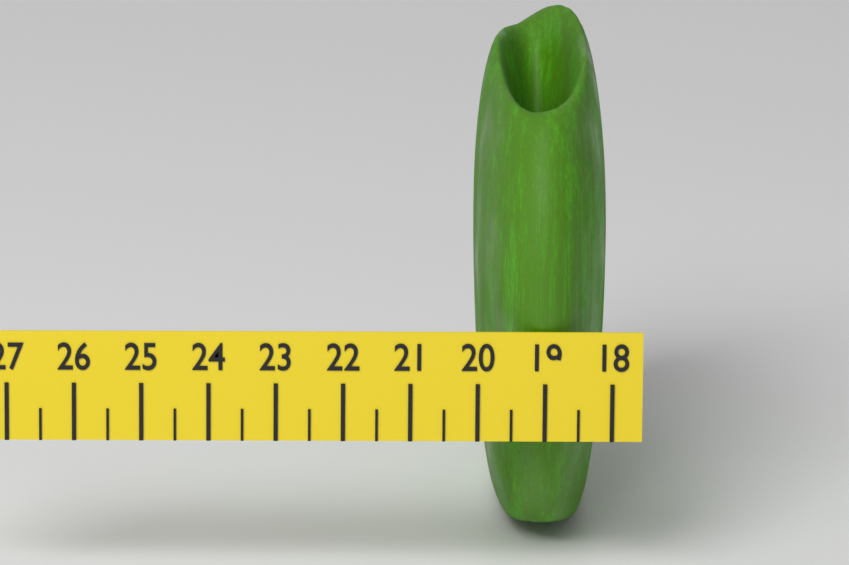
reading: 20.0 (no unit)
